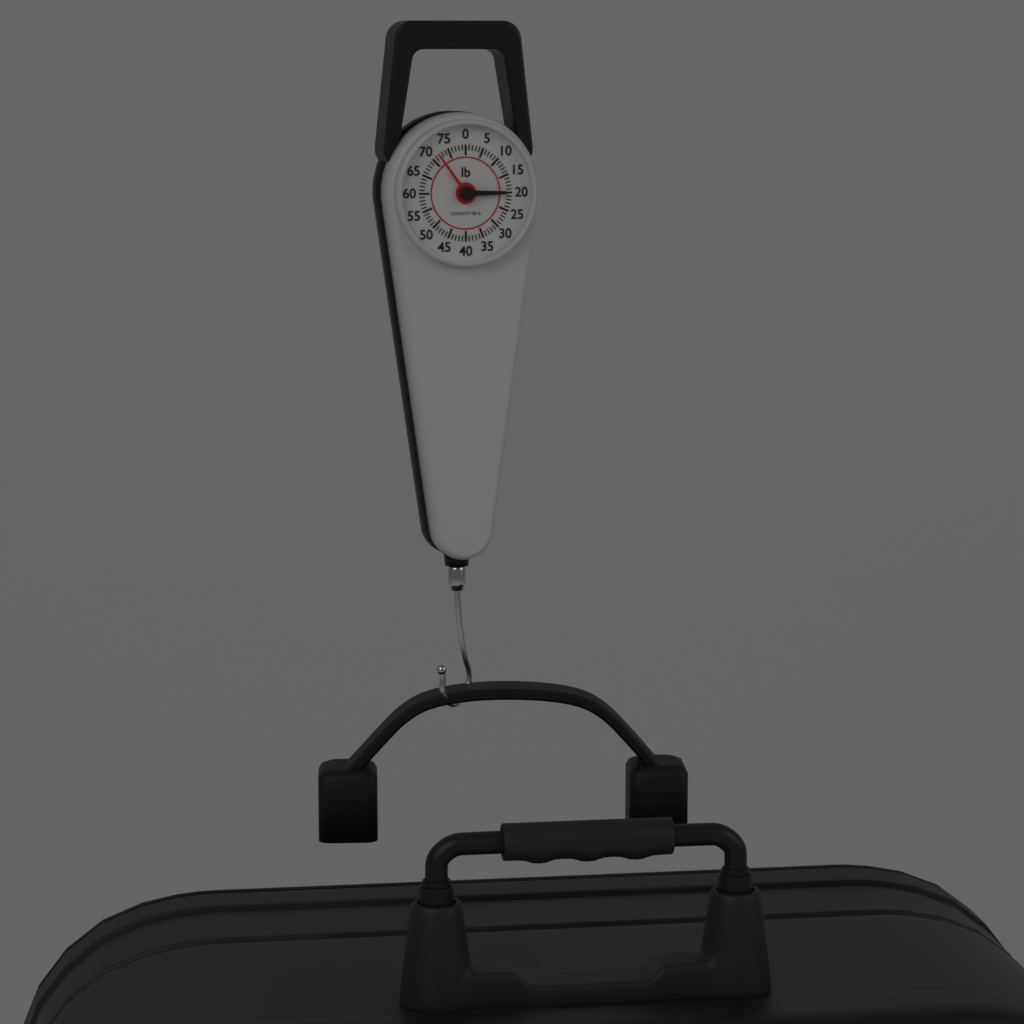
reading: 72 lb
